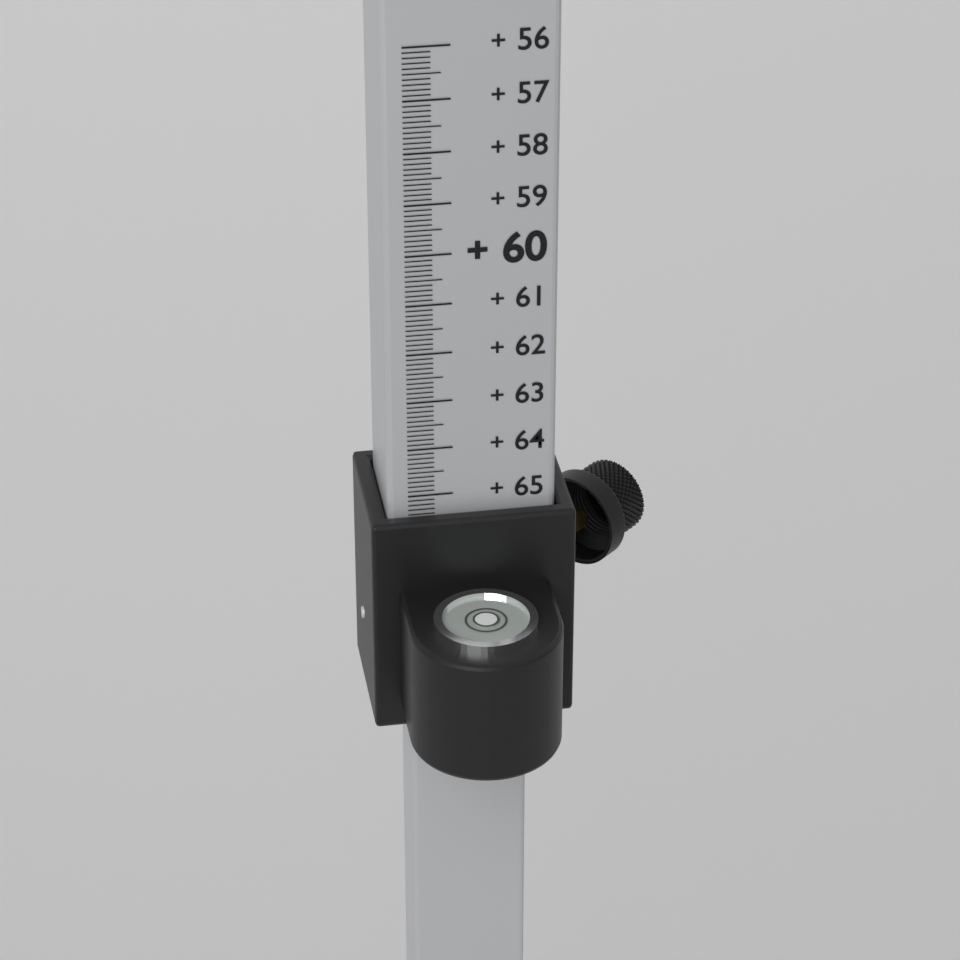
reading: 65.4 (no unit)
